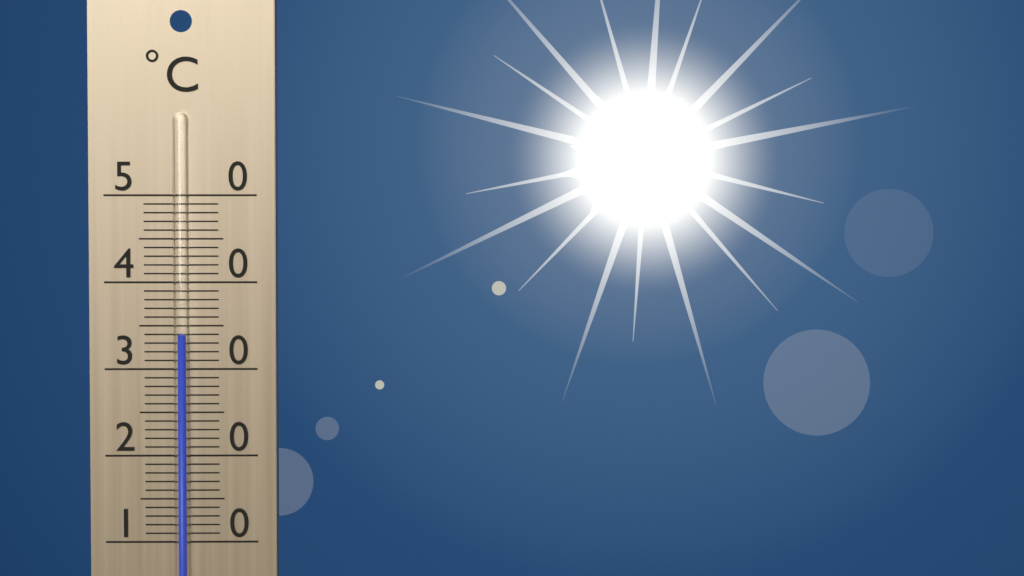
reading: 34 °C
